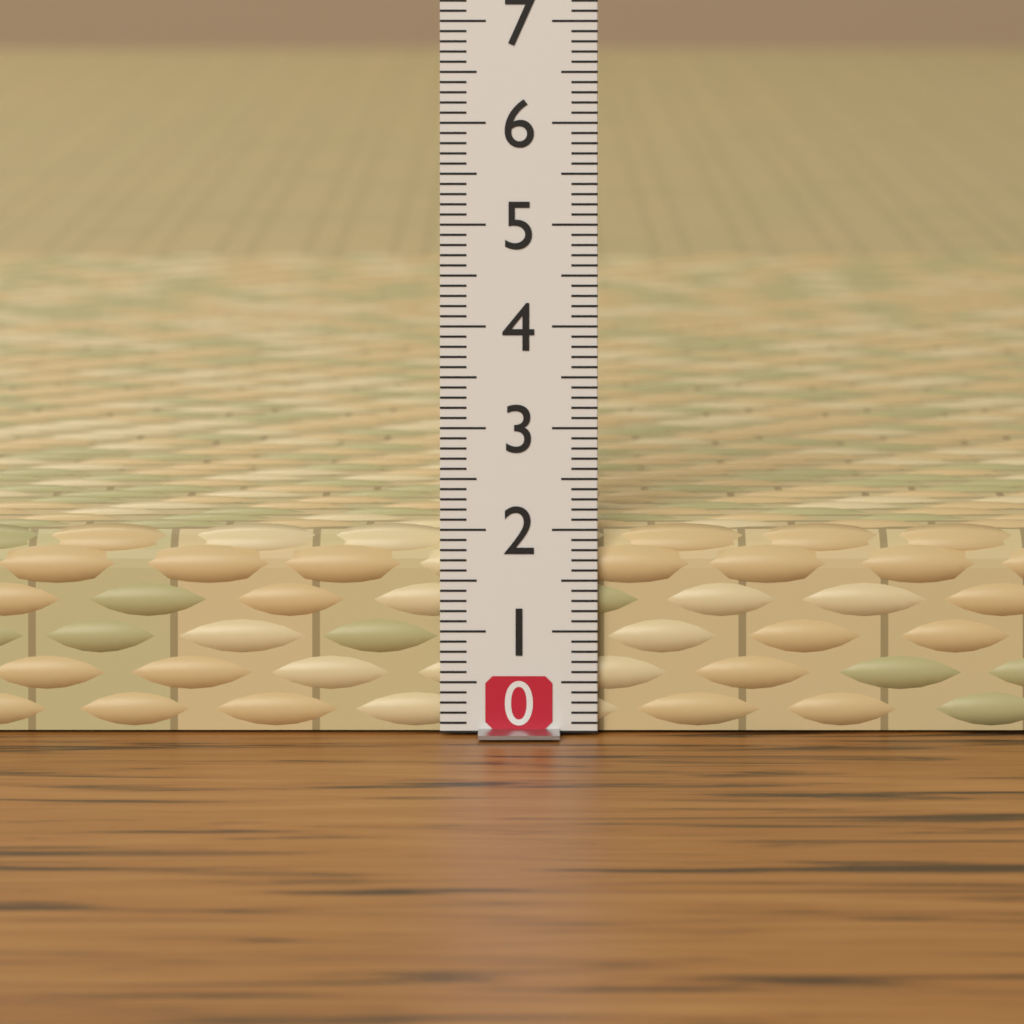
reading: 2.0 (no unit)
